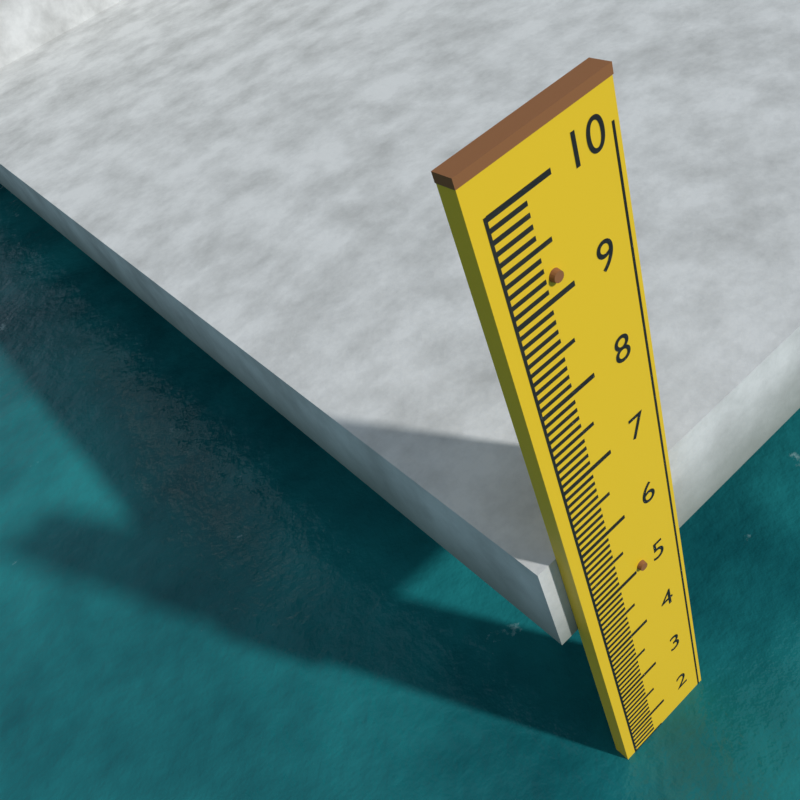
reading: 1.5 (no unit)
